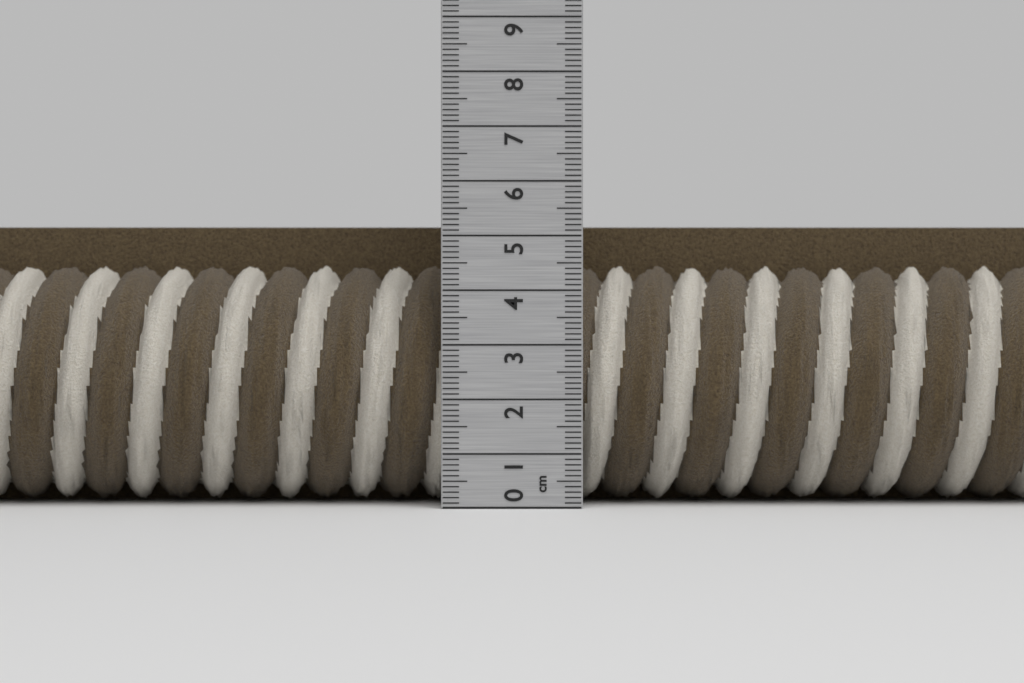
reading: 5.2 cm
